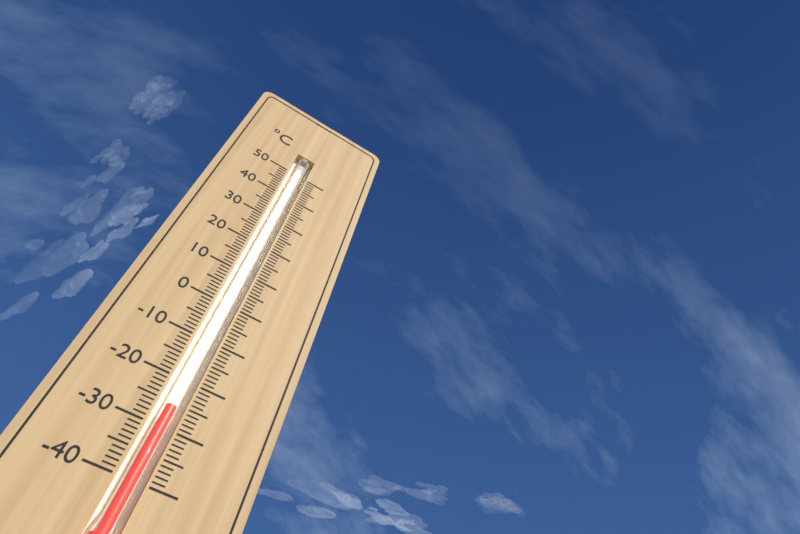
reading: -26 °C
